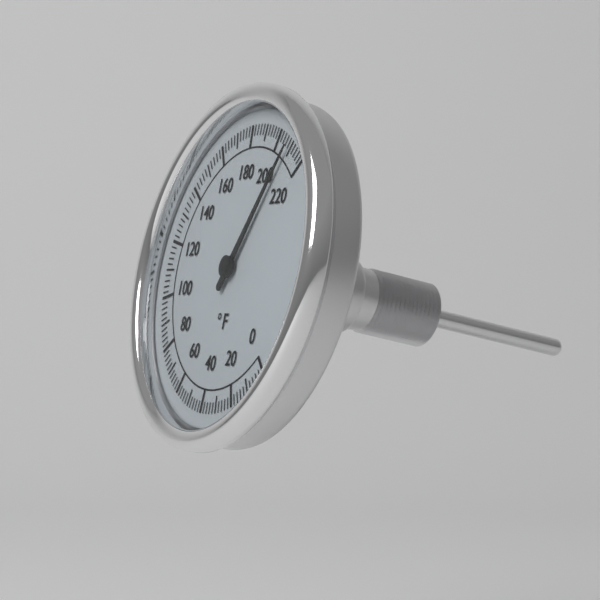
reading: 208 °F
